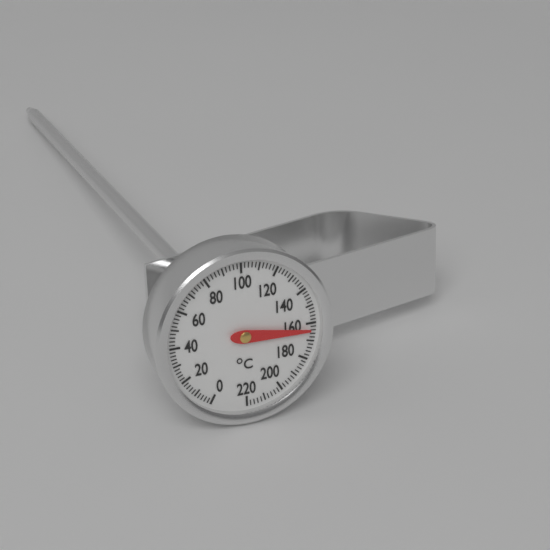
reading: 164 °C
